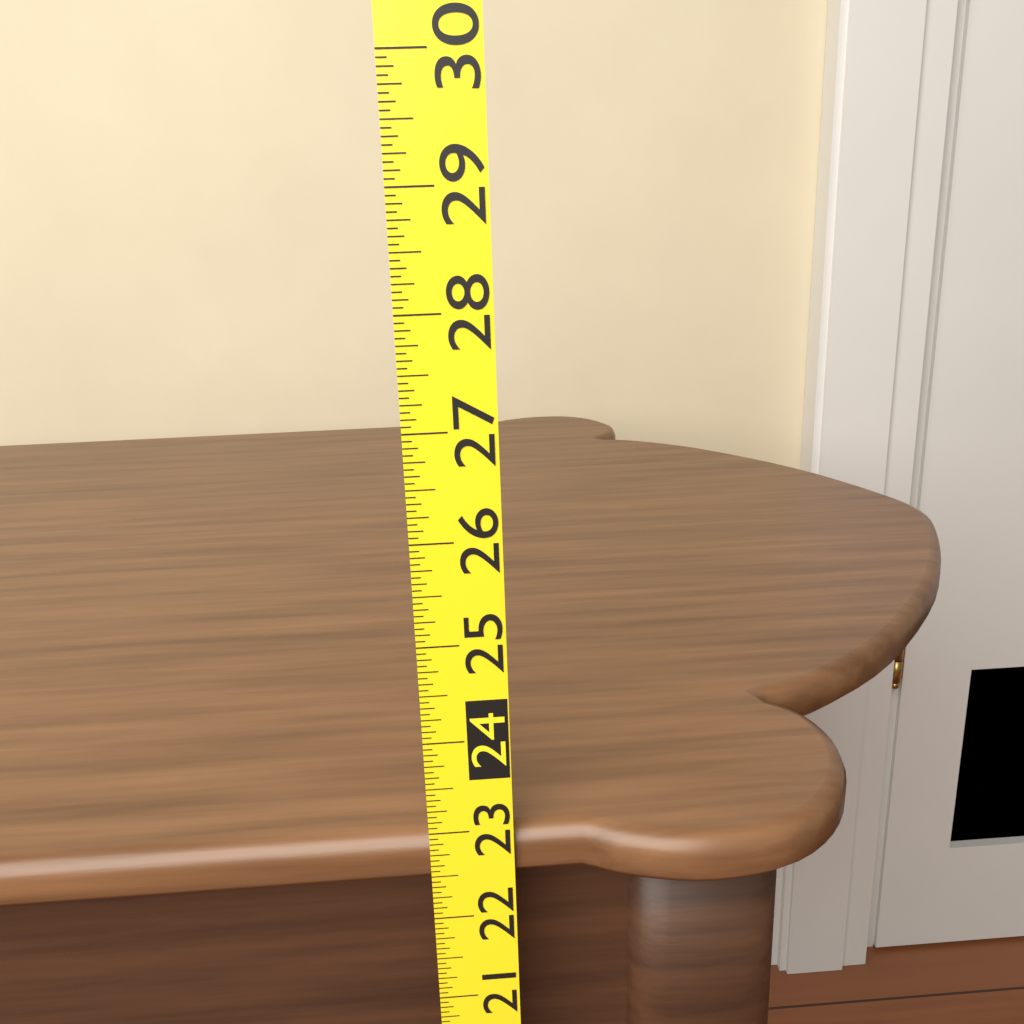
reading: 22.9375 (no unit)
